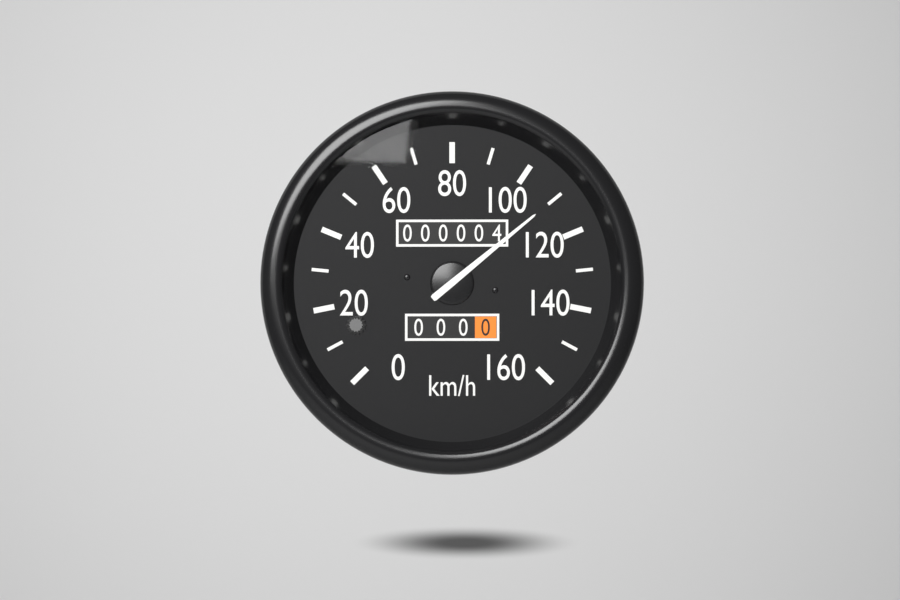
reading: 110 km/h
